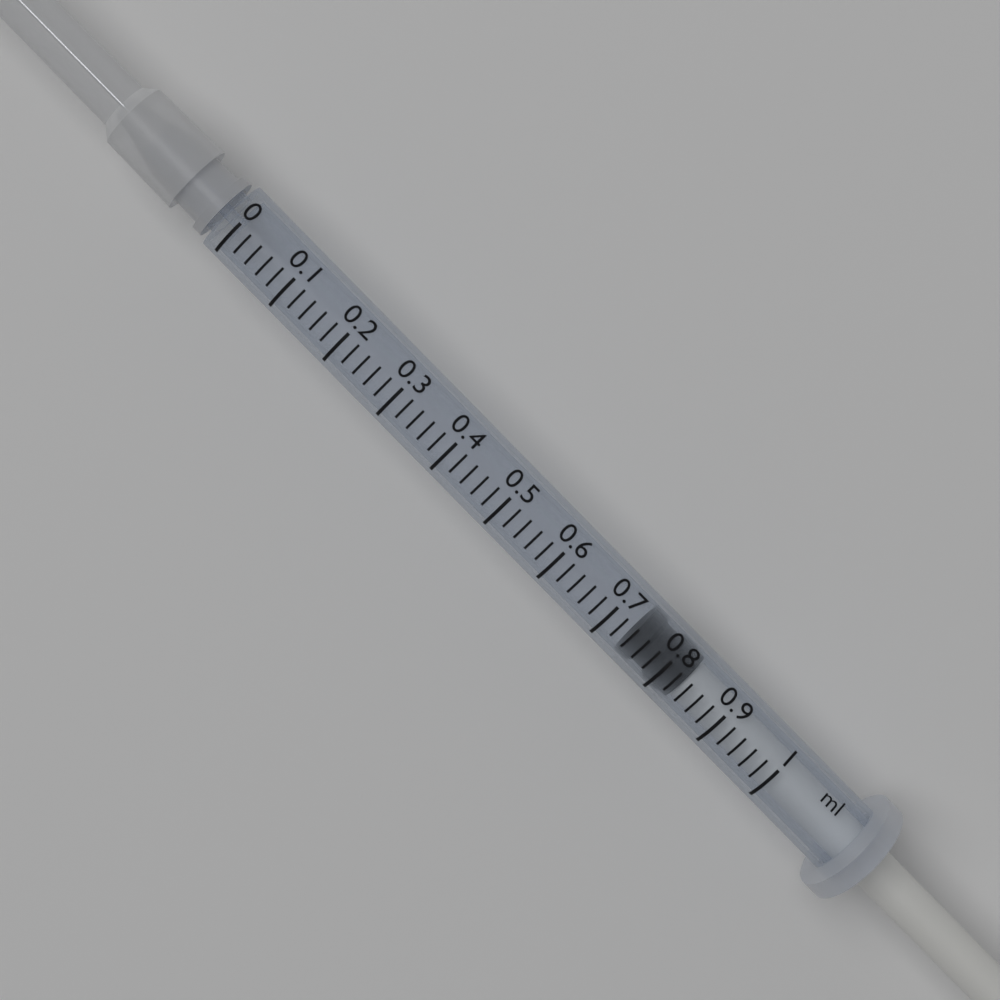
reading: 0.74 ml
